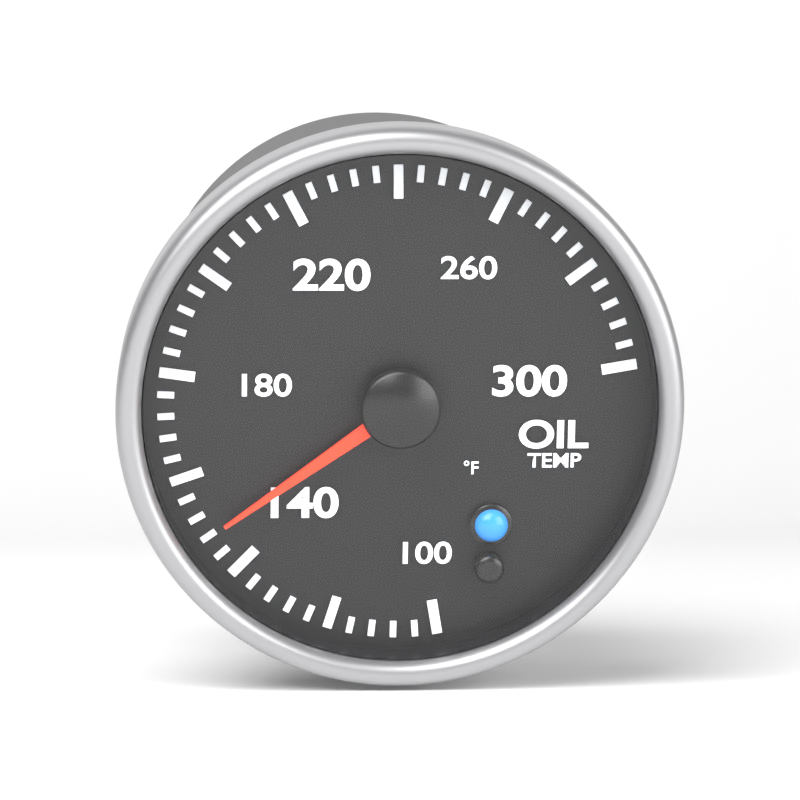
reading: 148 °F
